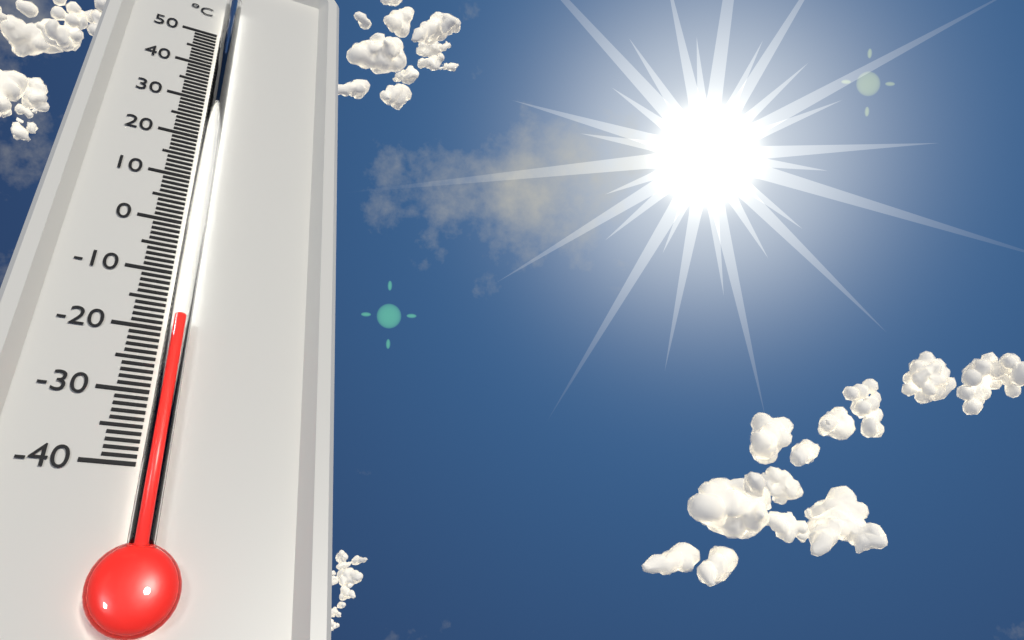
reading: -19 °C
